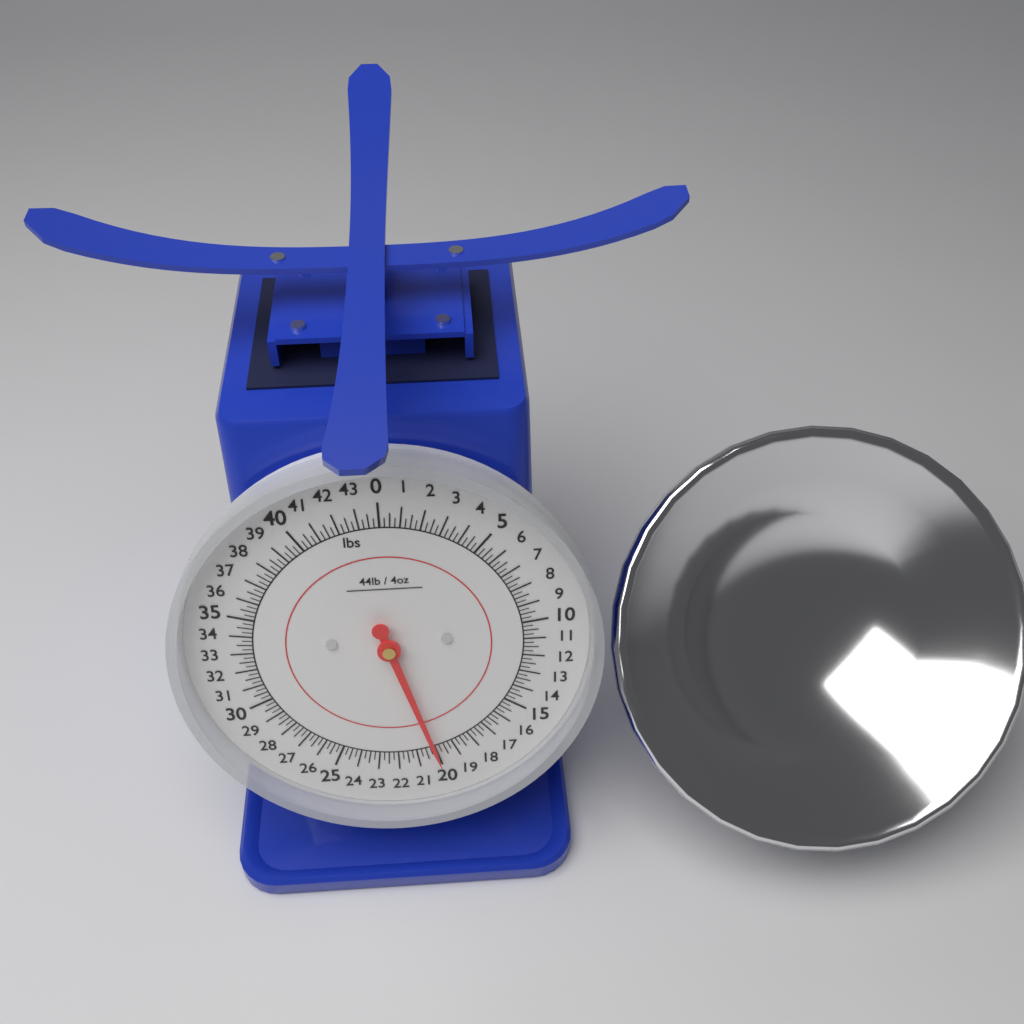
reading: 20.00 lbs
